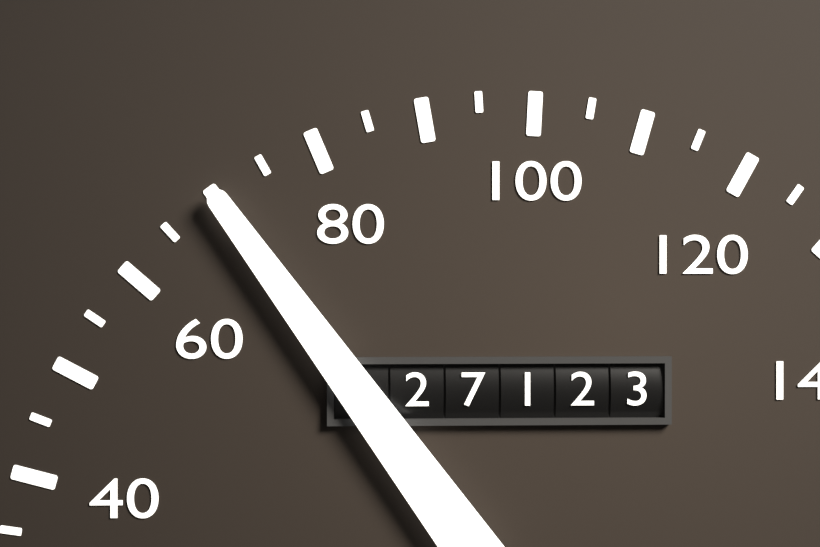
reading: 70 (no unit)
